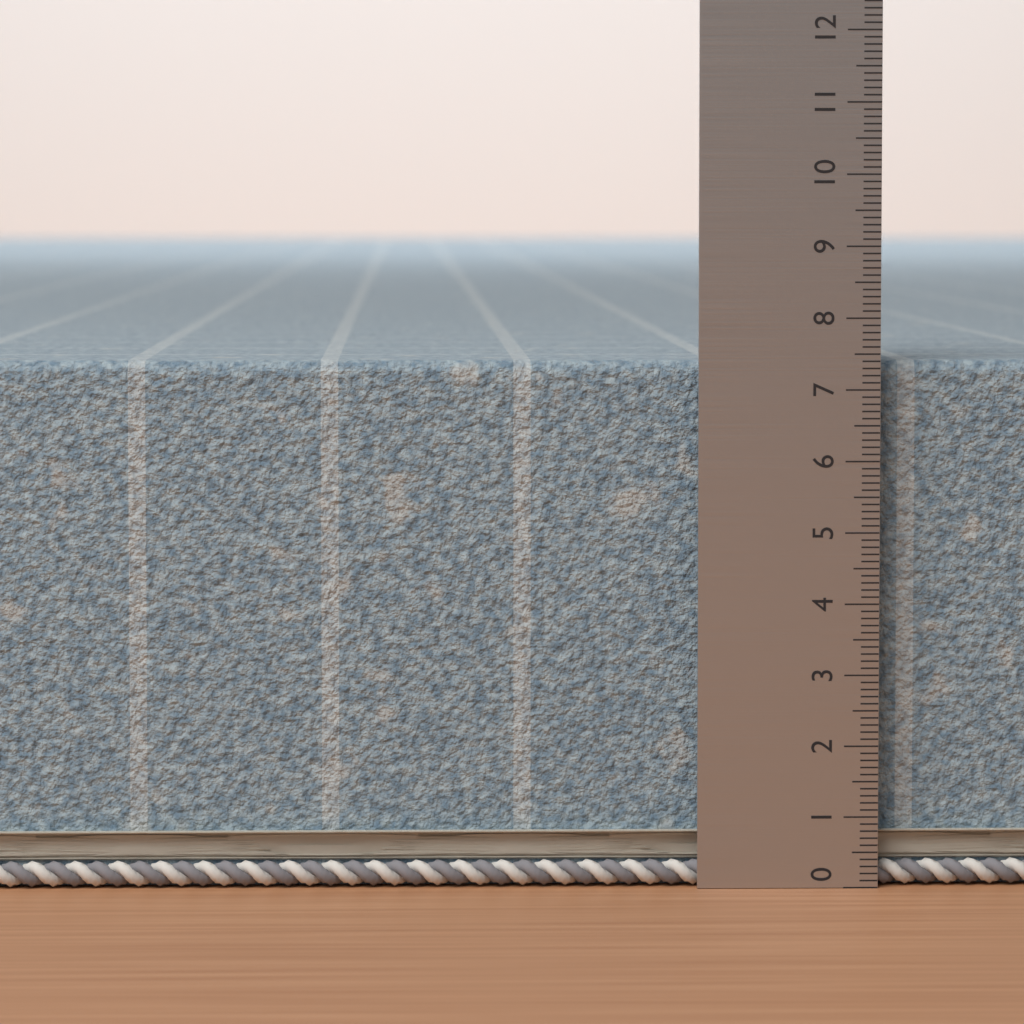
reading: 7.4 (no unit)
